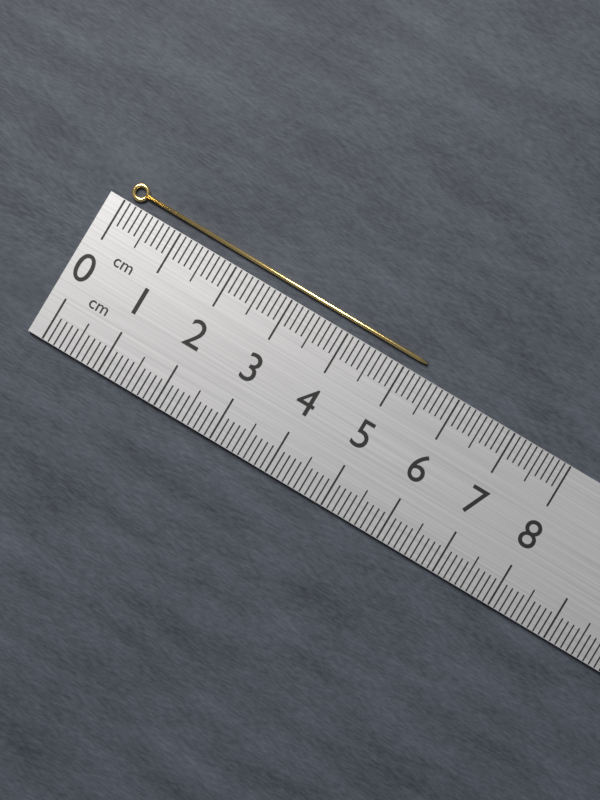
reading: 5.3 cm
